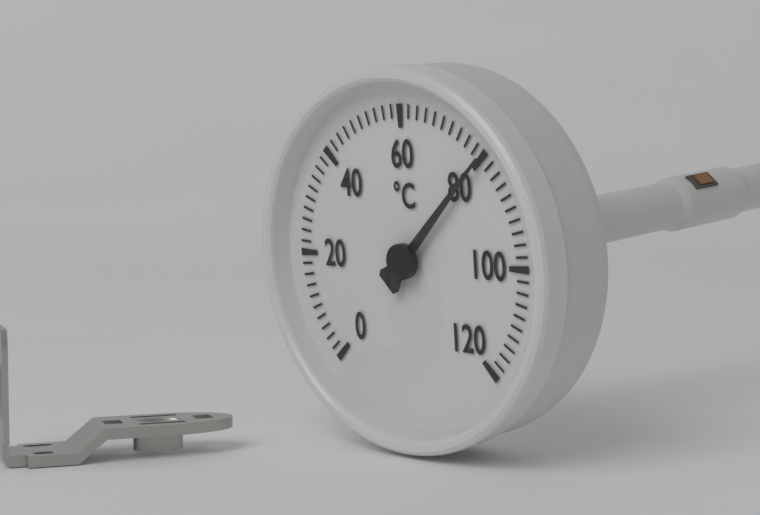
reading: 80 °C
